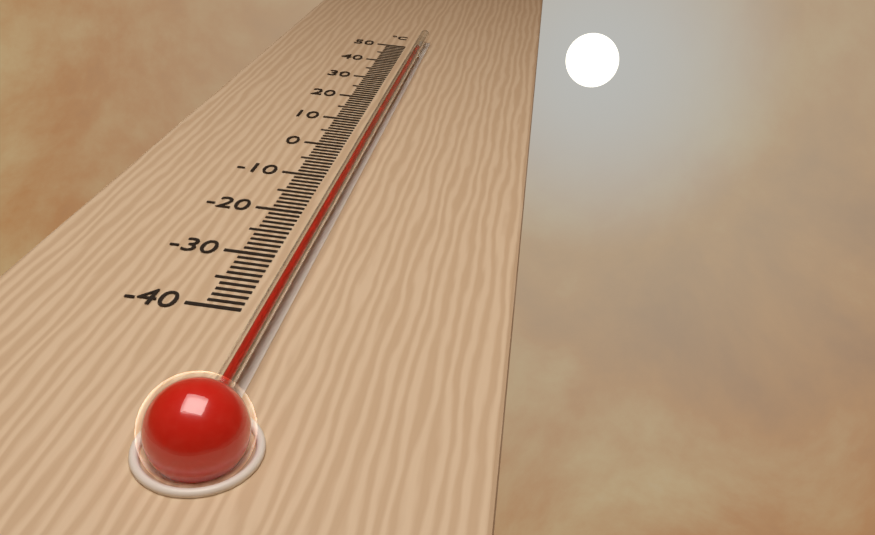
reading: 44 °C
